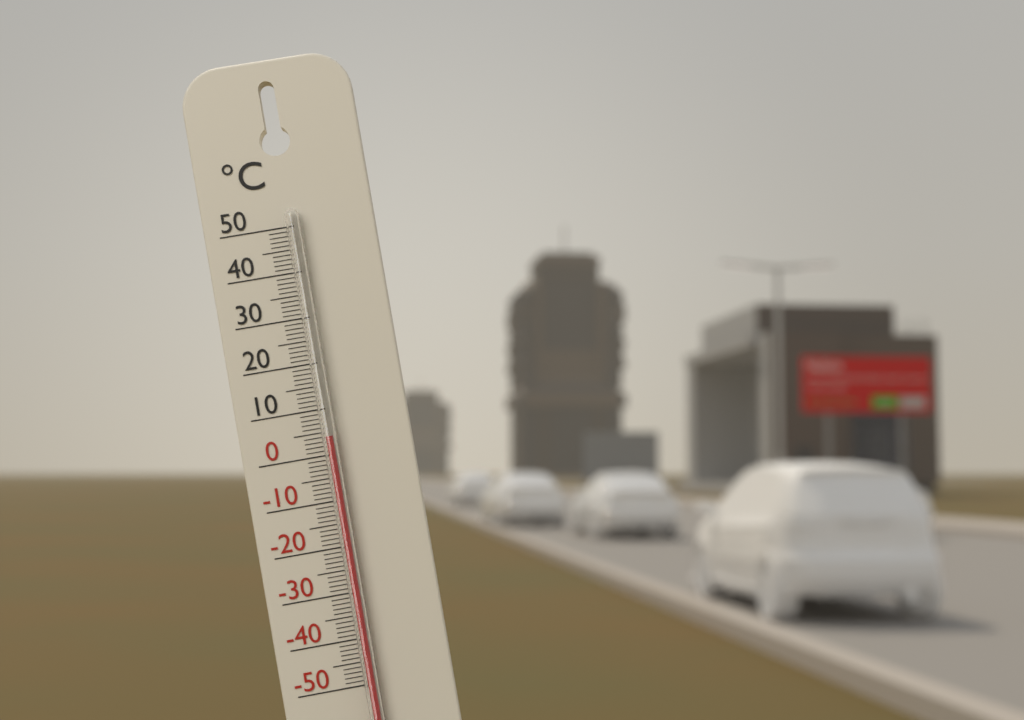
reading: 4 °C
